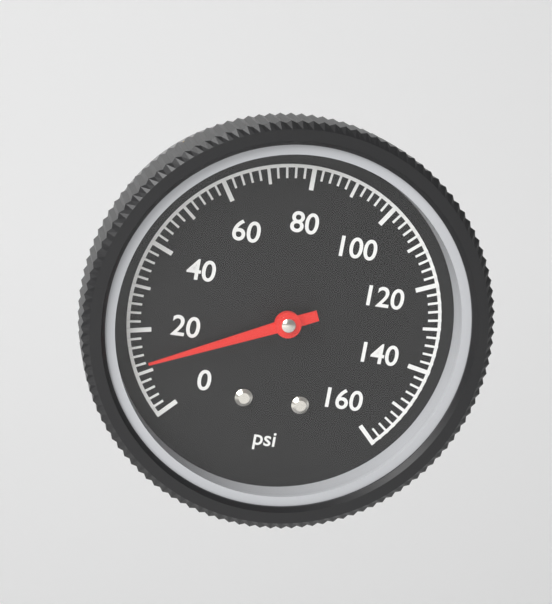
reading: 12 psi
